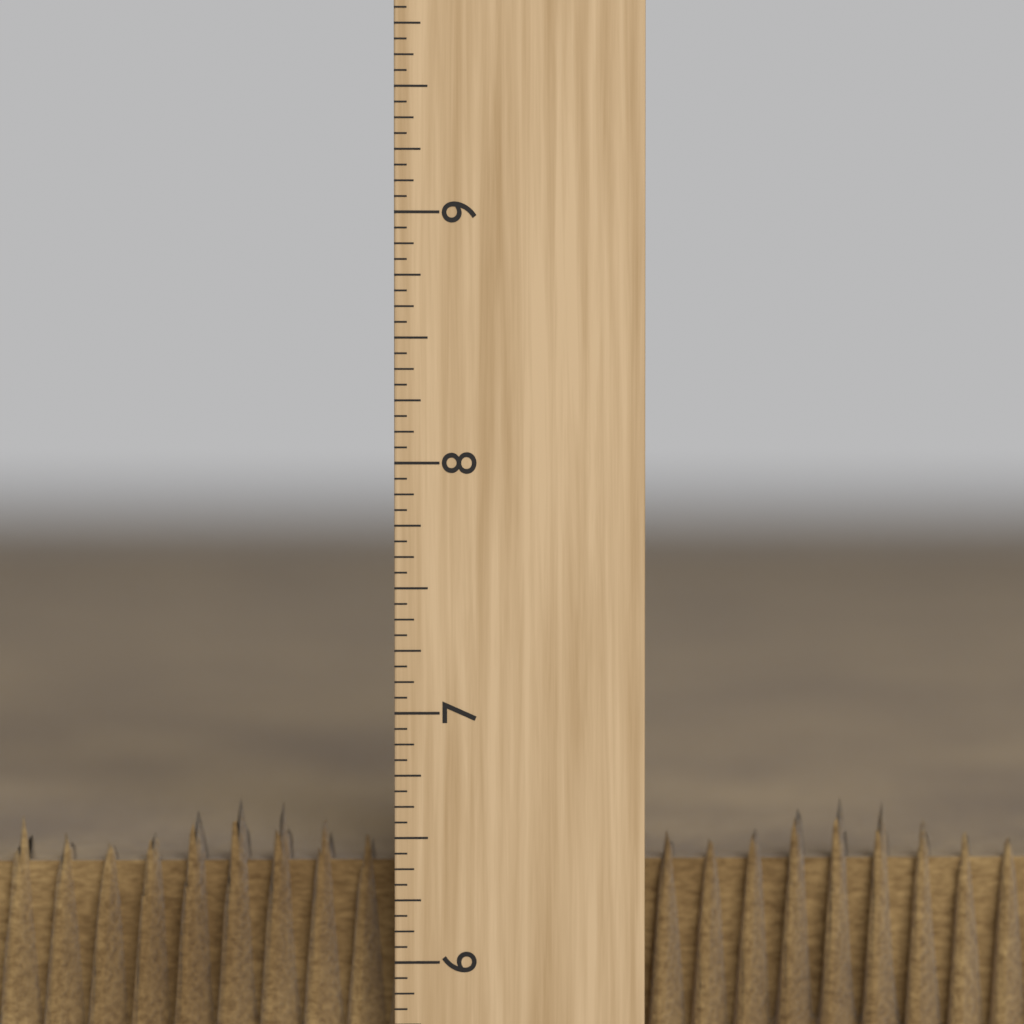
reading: 6.6250 inch
